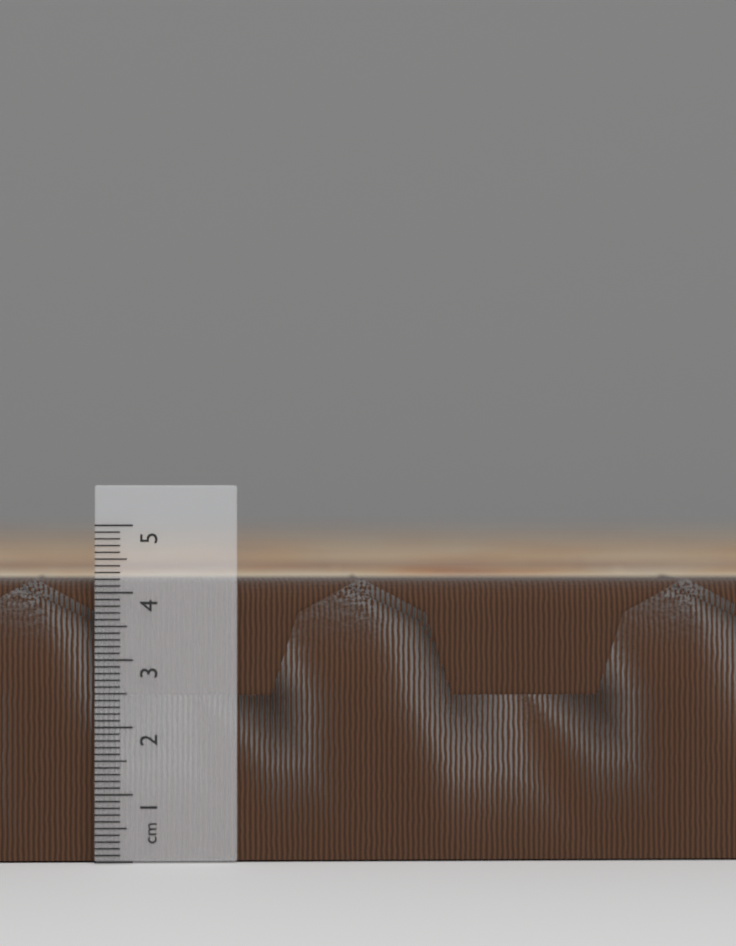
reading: 4.2 cm
